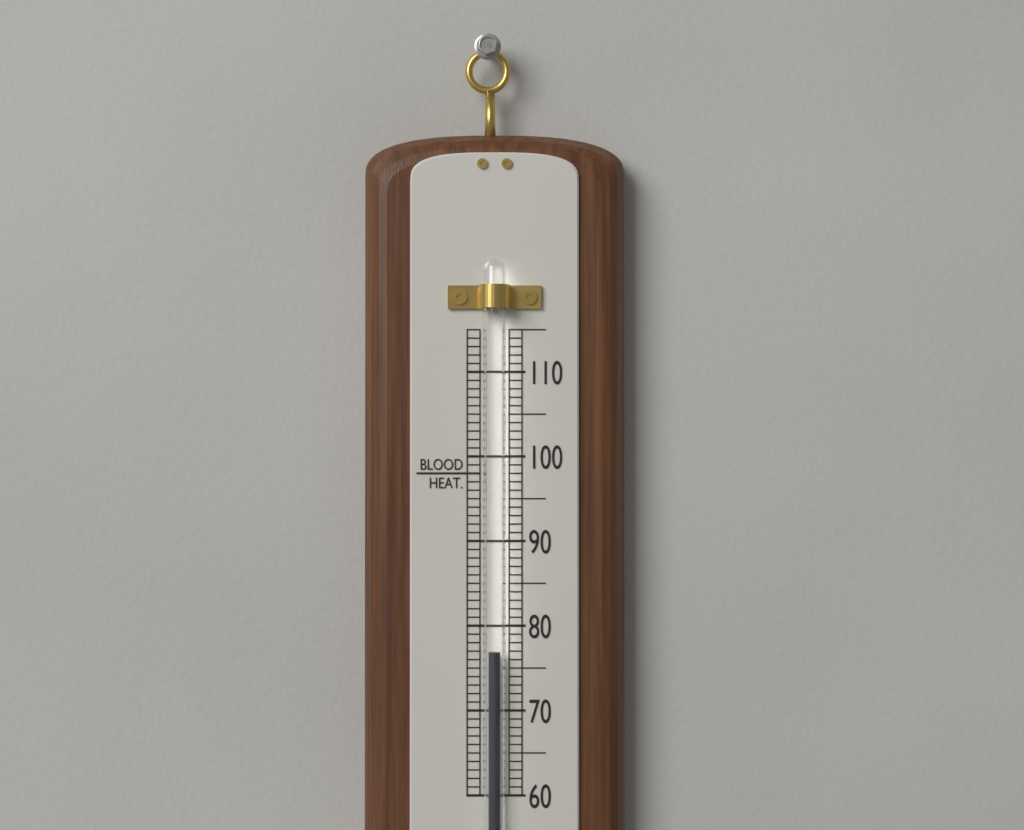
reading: 77 (no unit)
